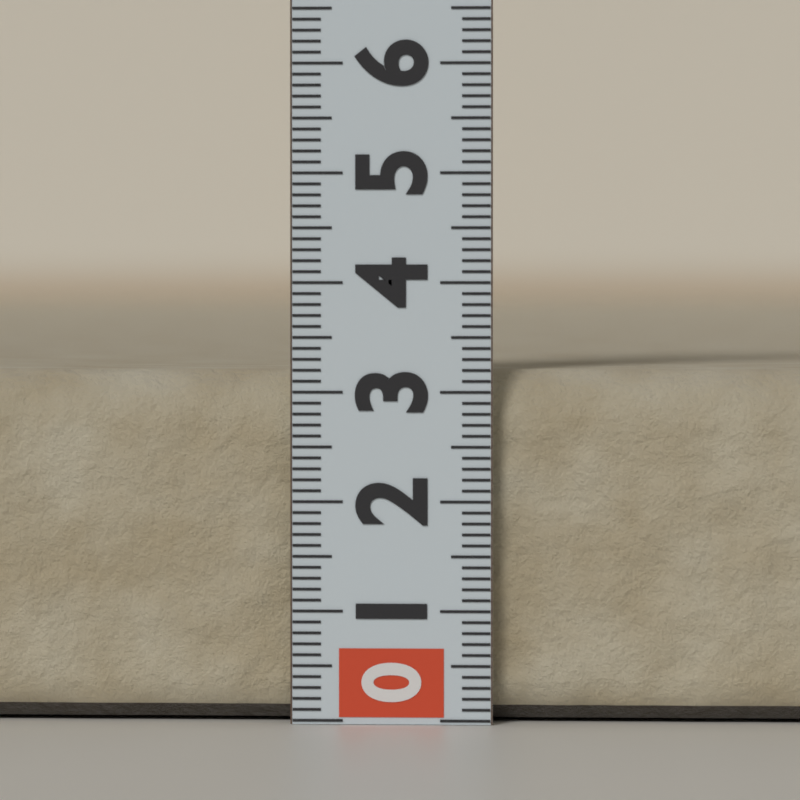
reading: 3.2 (no unit)
